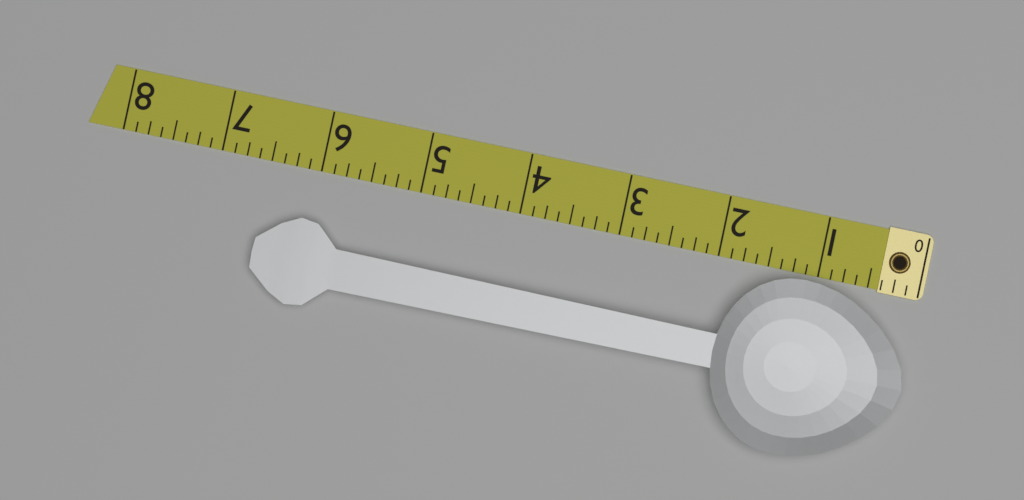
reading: 6.500 (no unit)
